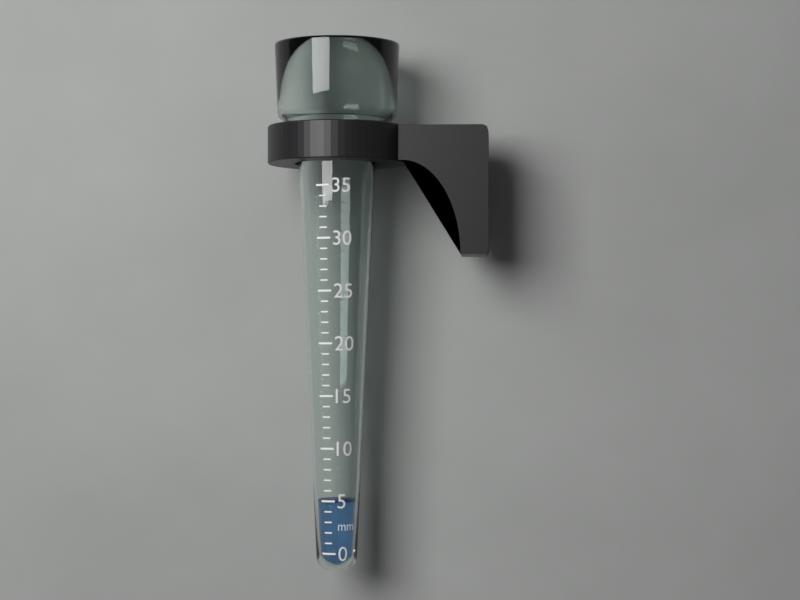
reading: 5 mm
